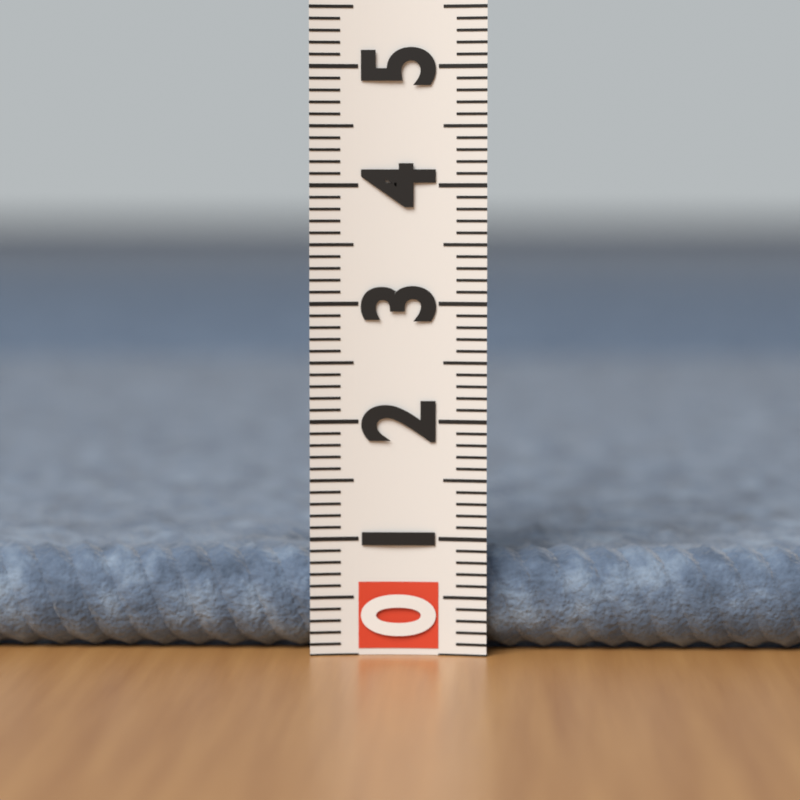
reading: 0.9 (no unit)
